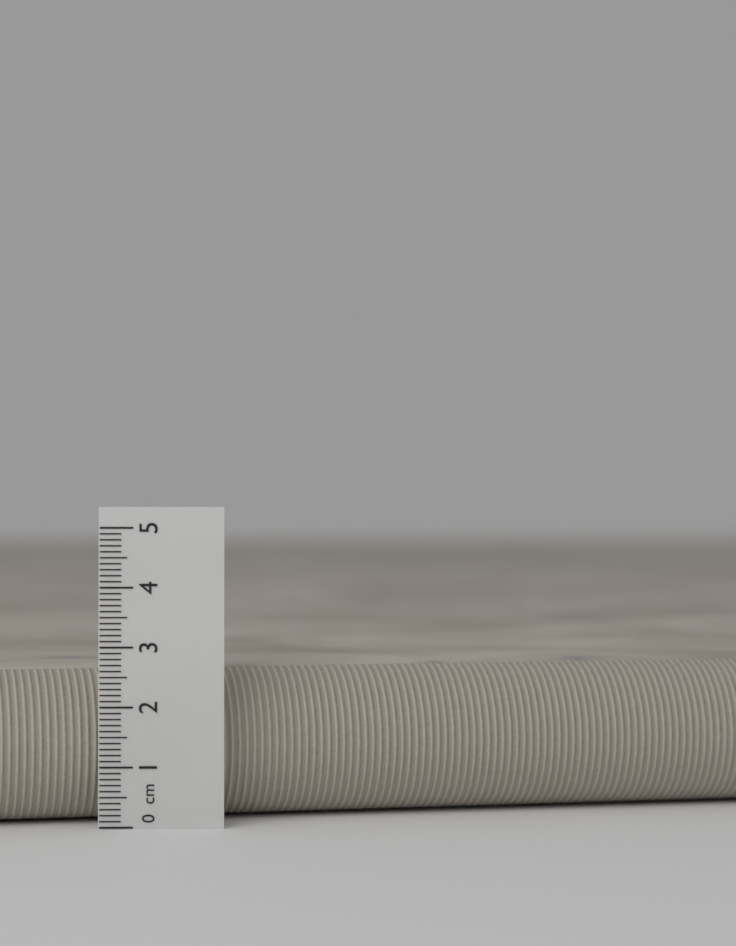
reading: 2.6 cm
